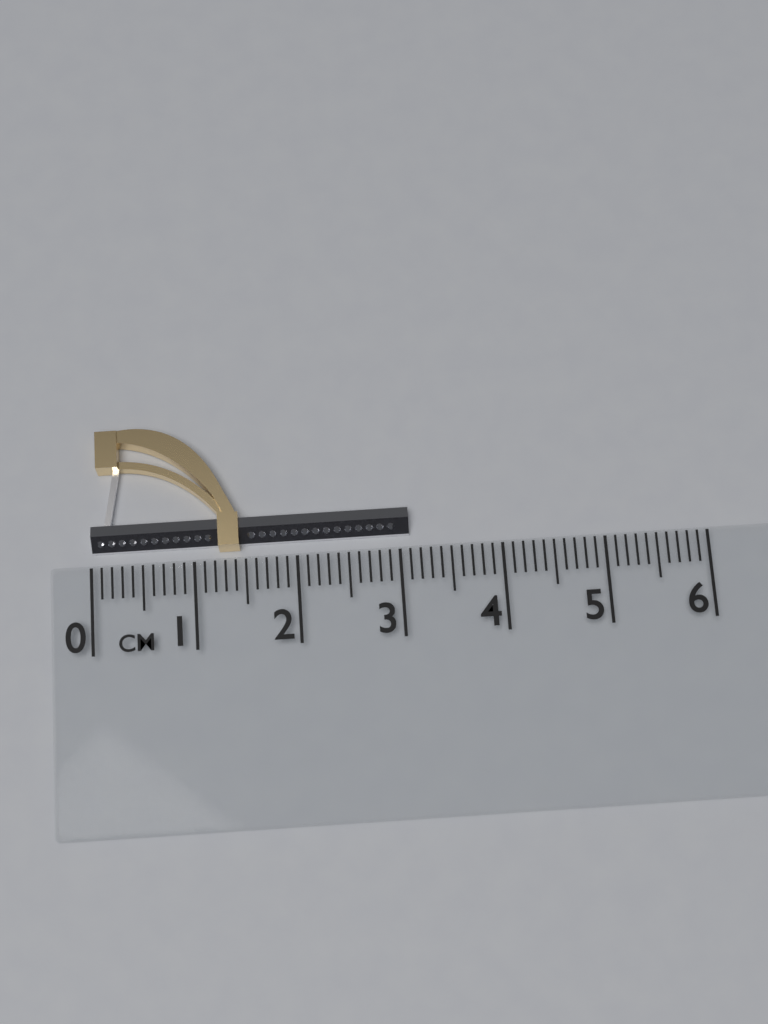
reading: 3.1 cm
